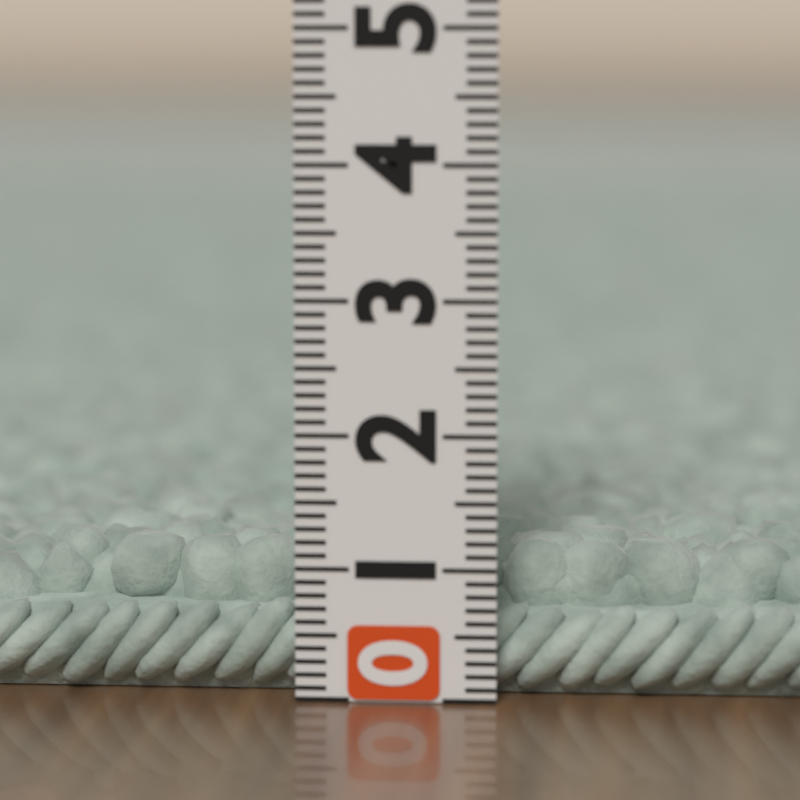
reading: 1.1 (no unit)
